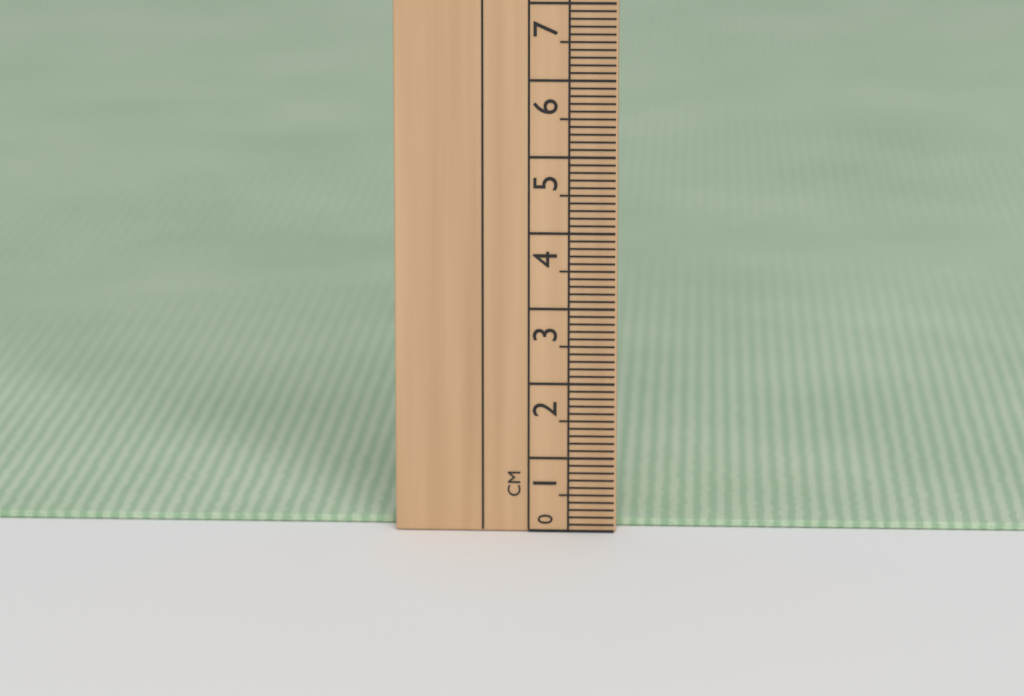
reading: 0.1 cm
